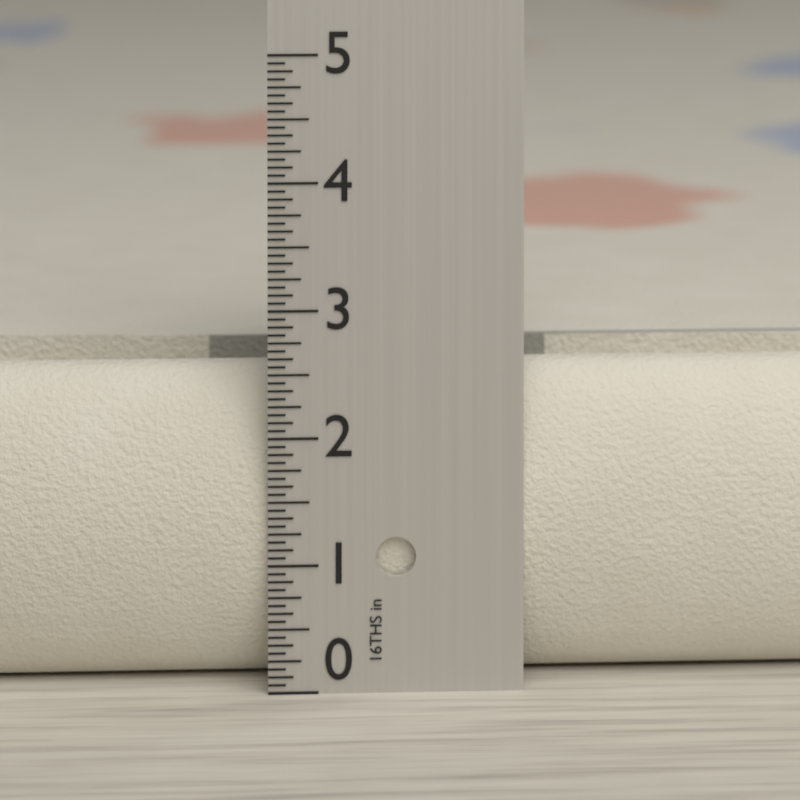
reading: 2.5000 in
